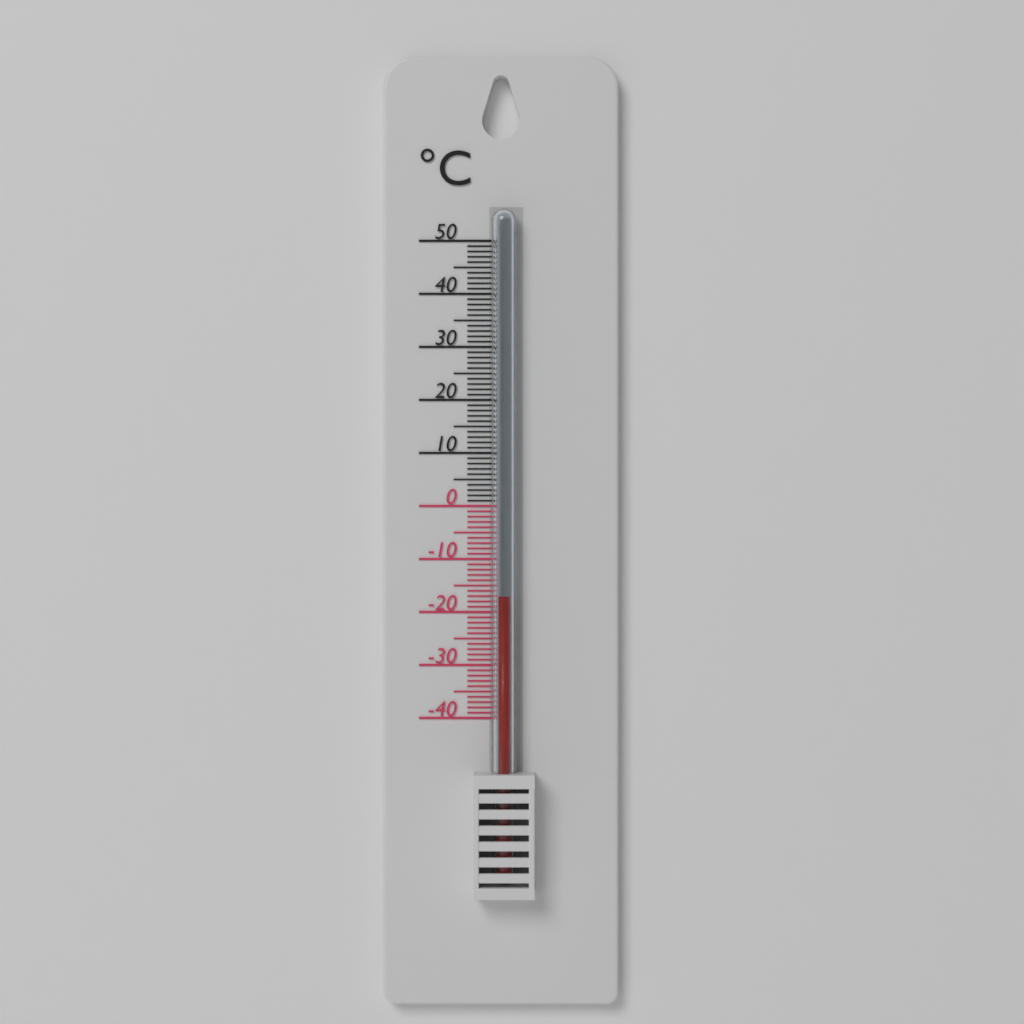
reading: -17 °C
